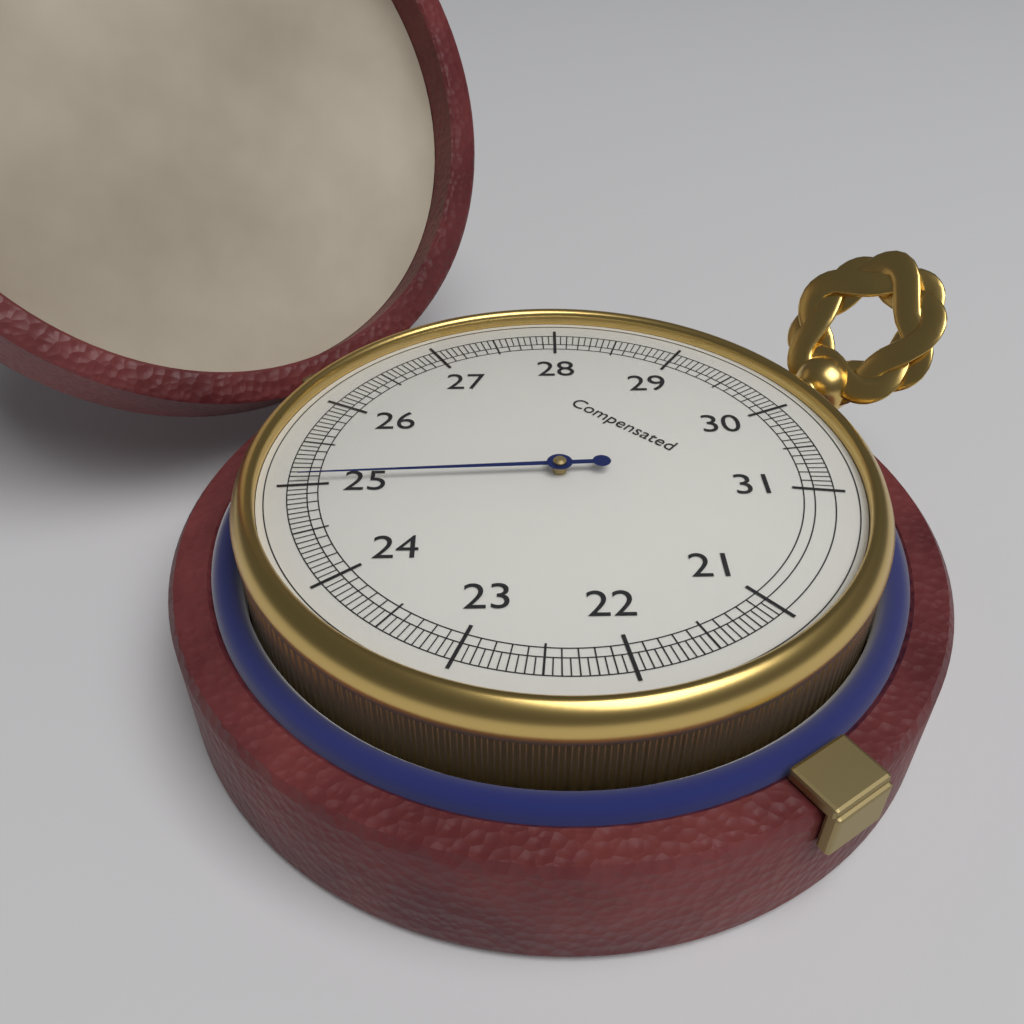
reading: 25.05 (no unit)
